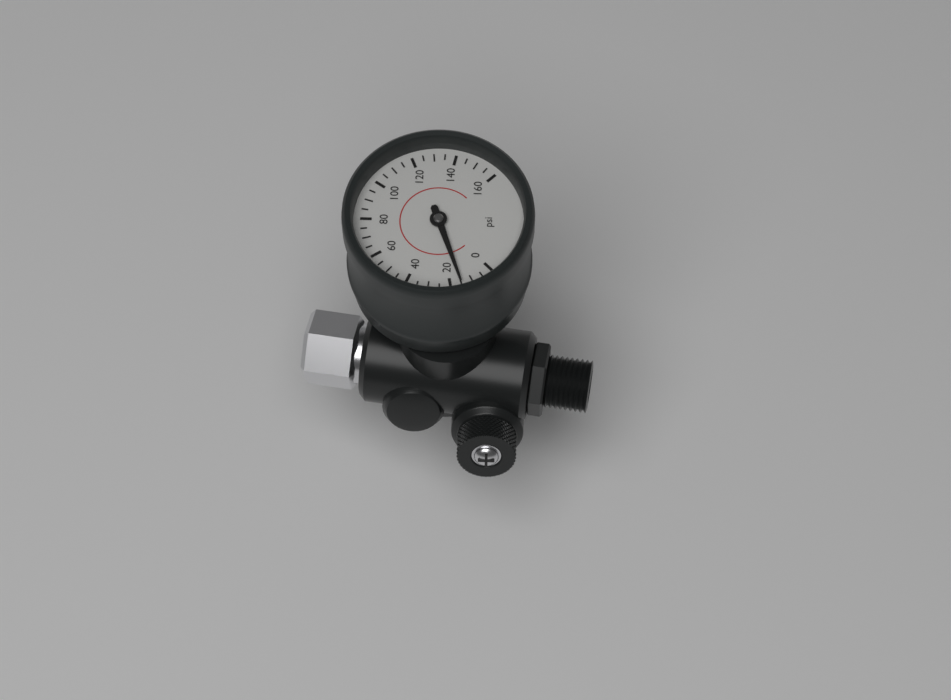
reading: 15 psi
